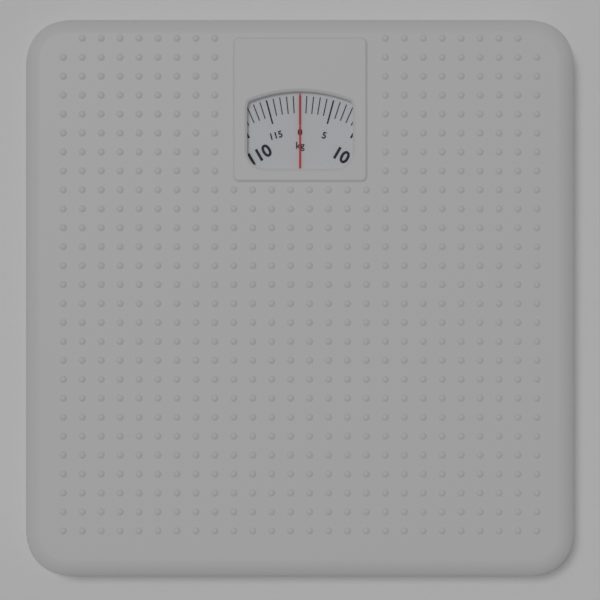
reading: 0 kg
